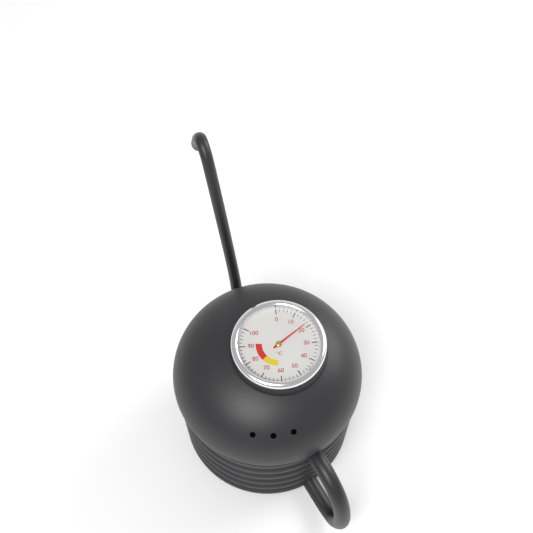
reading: 18 °C
